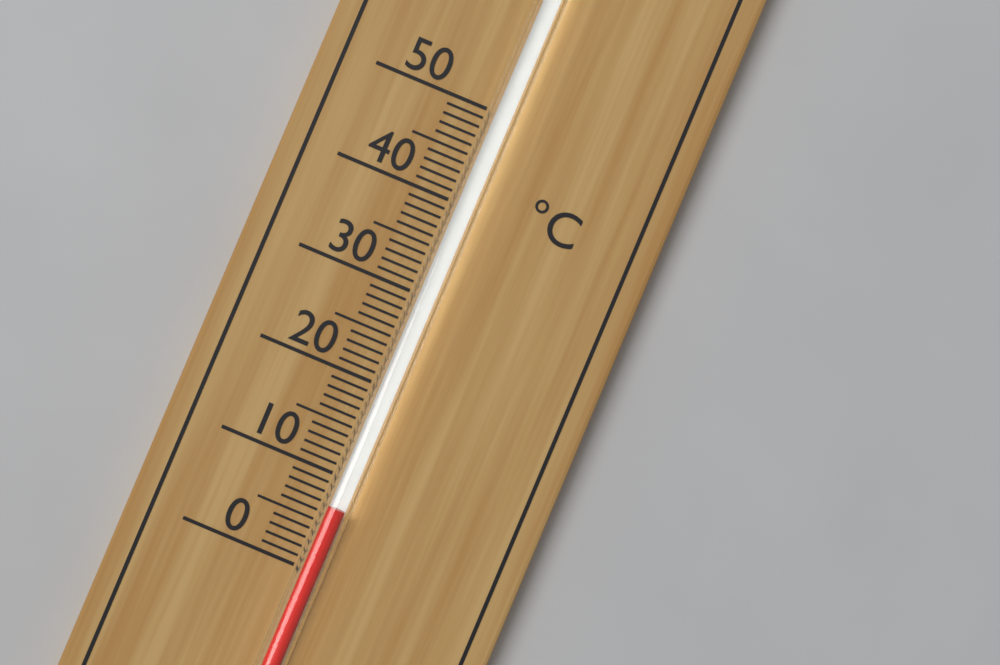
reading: 7 °C
